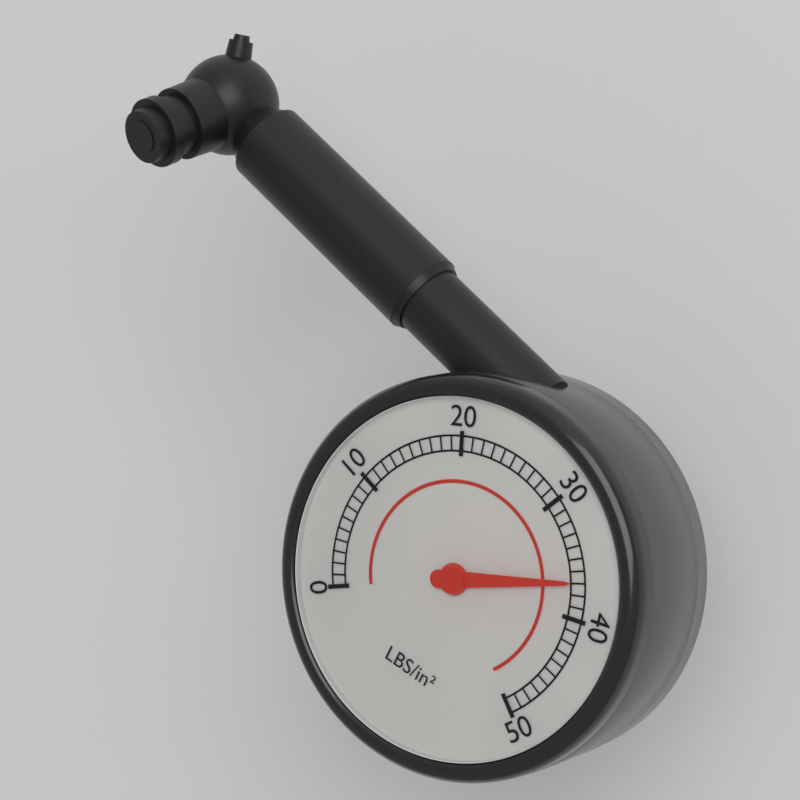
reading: 37 psi
